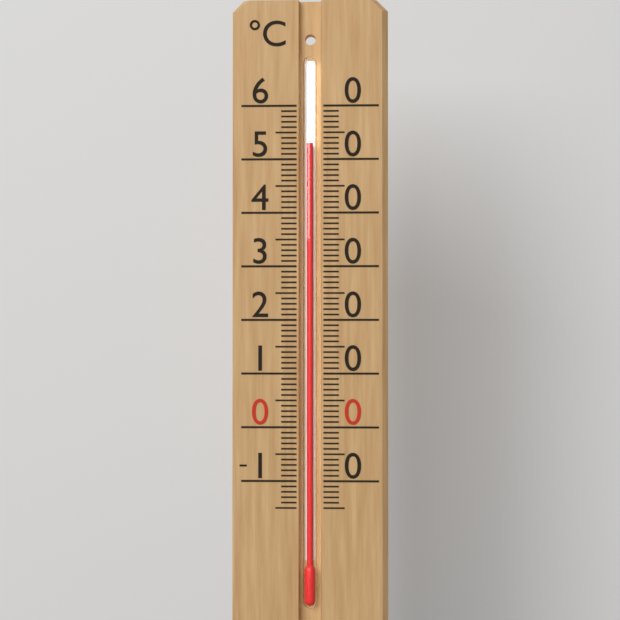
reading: 53 °C
